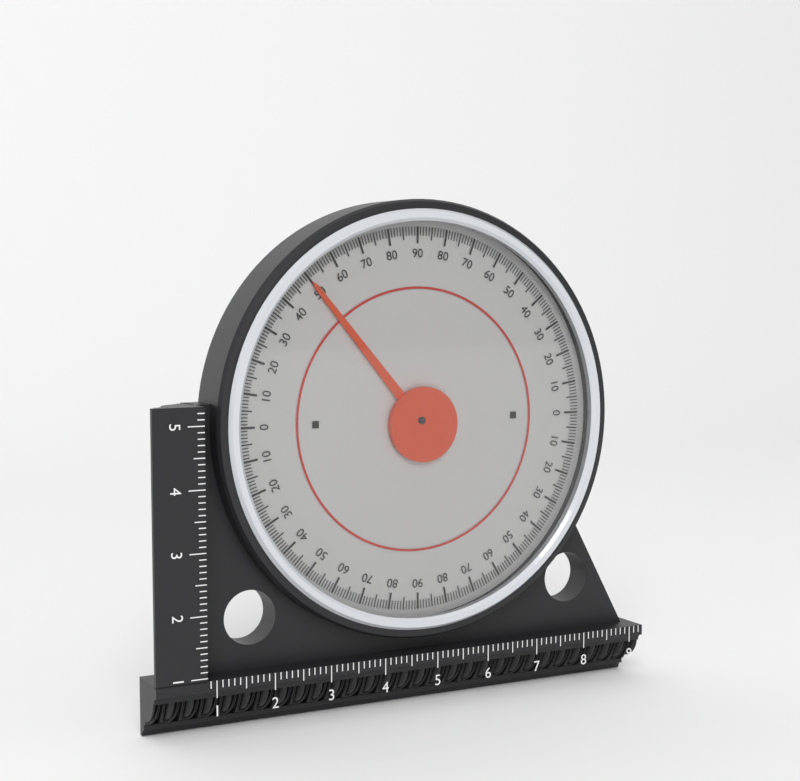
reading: 50 (no unit)
